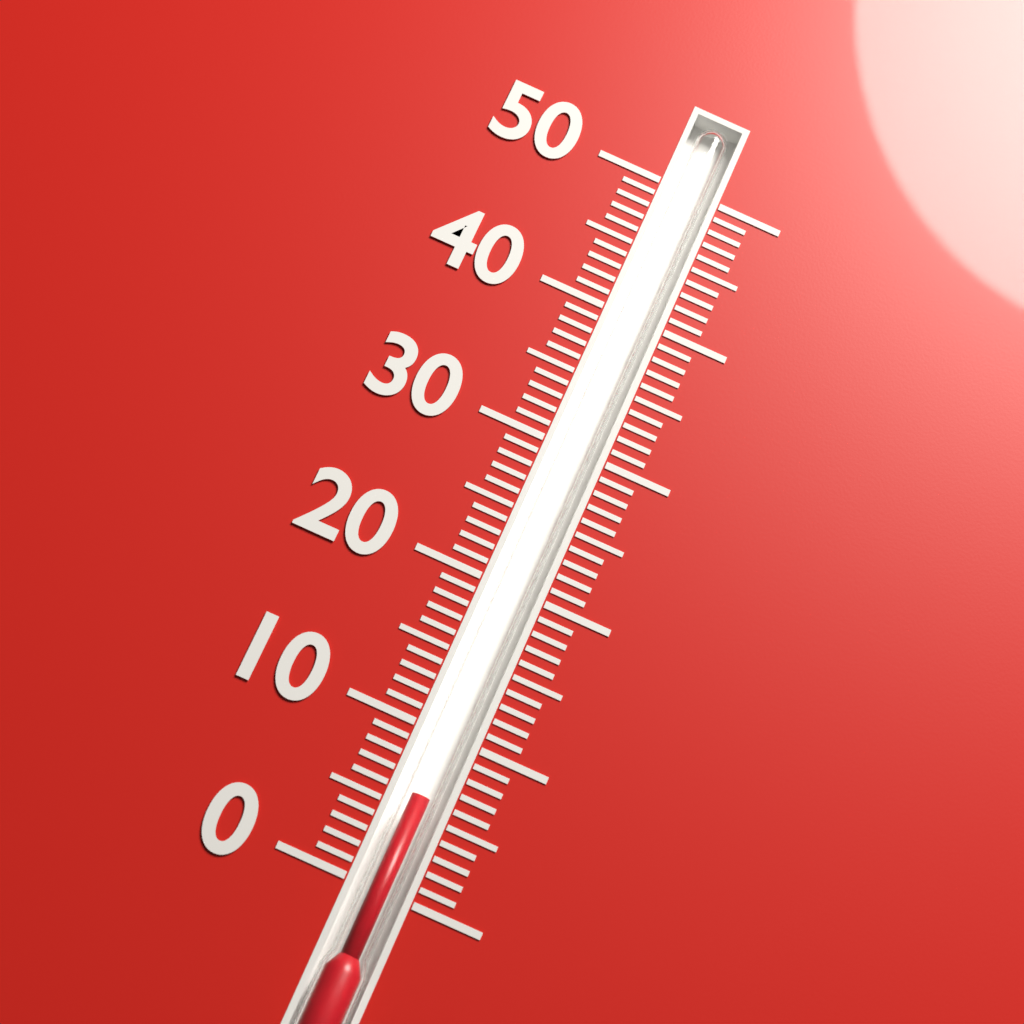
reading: 6 (no unit)
